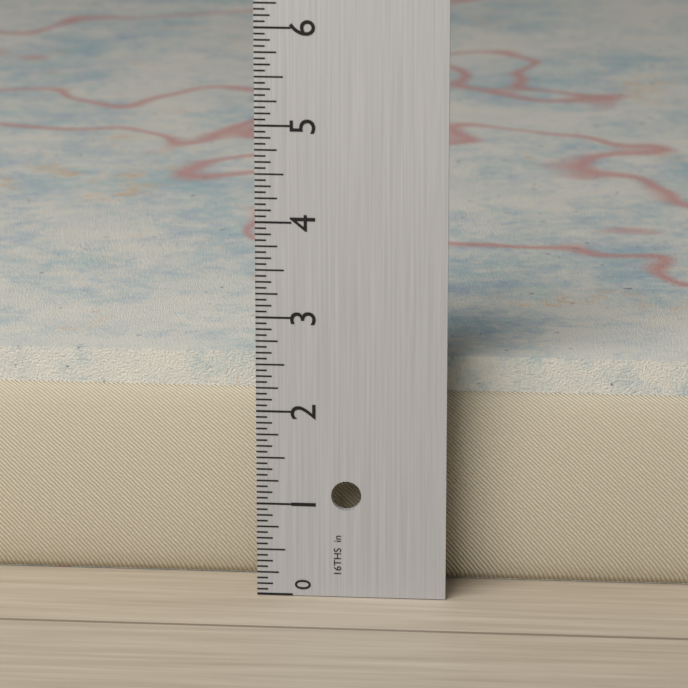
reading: 2.4375 in
